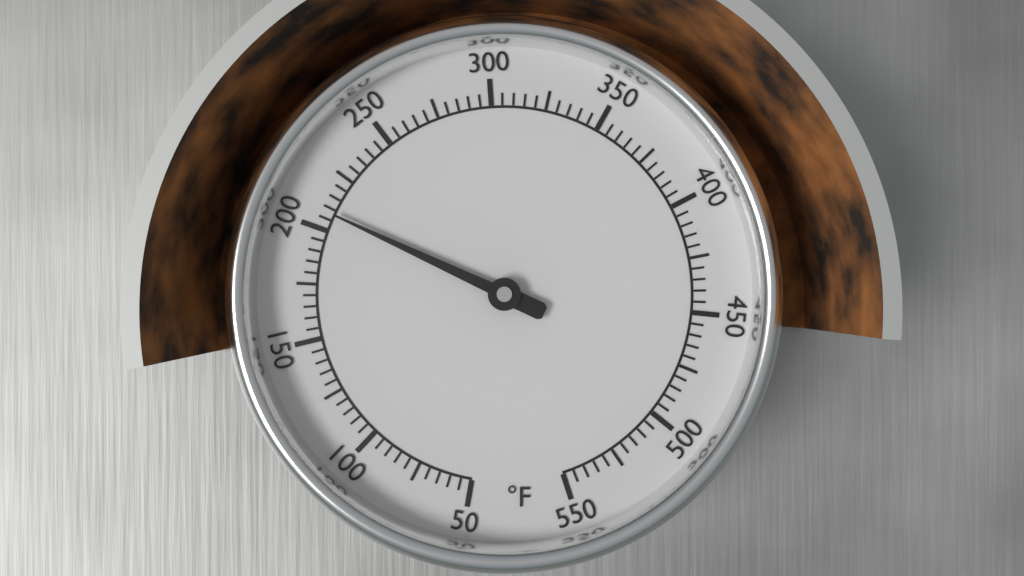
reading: 208 °F
